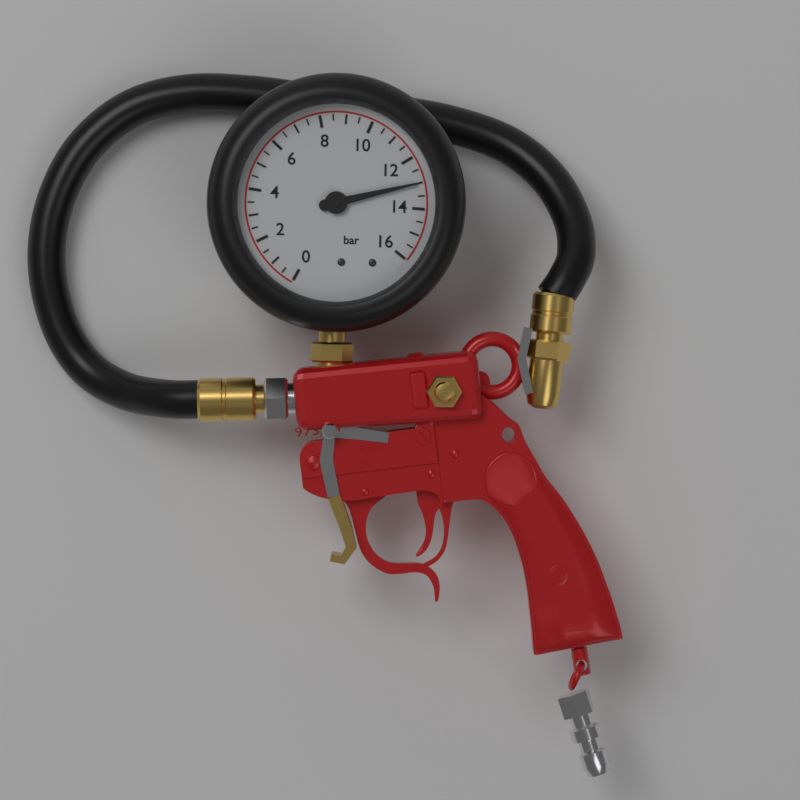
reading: 13.0 bar
